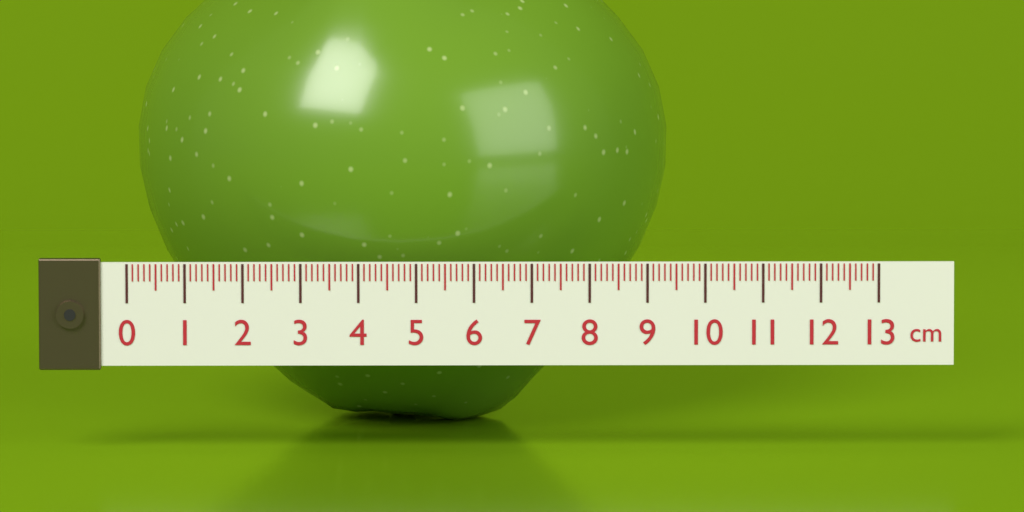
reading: 9.4 cm
